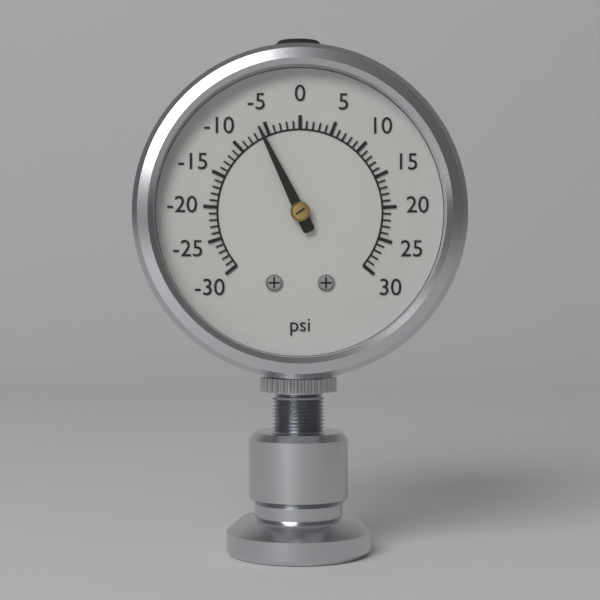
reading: -6 psi
